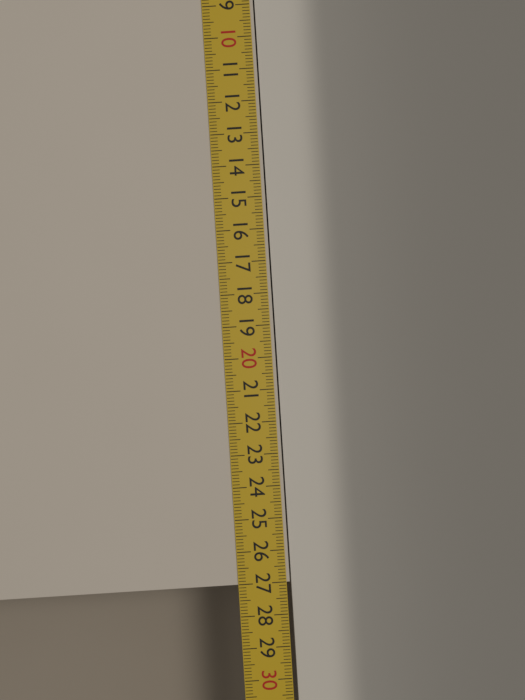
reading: 27.0 cm
